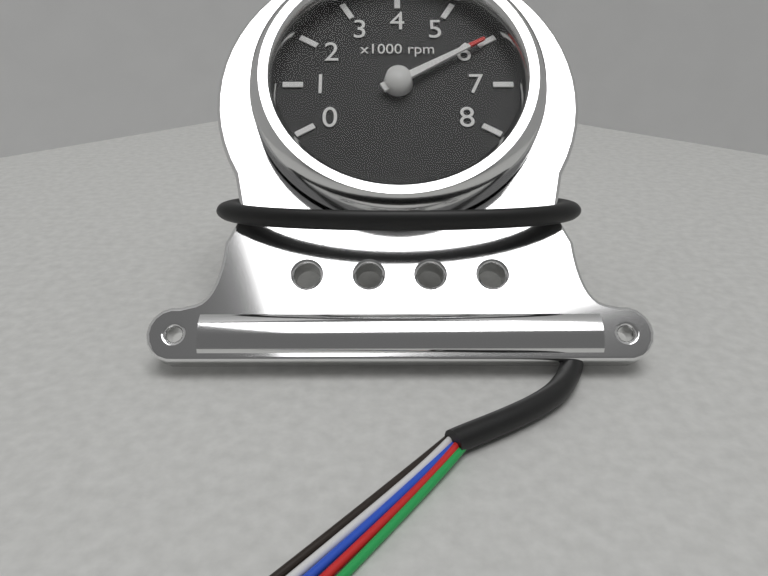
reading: 6 x1000 rpm
